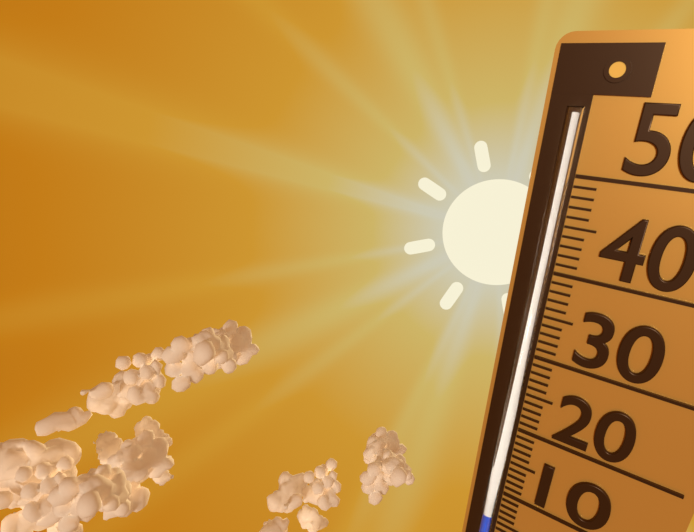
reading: 7 (no unit)
